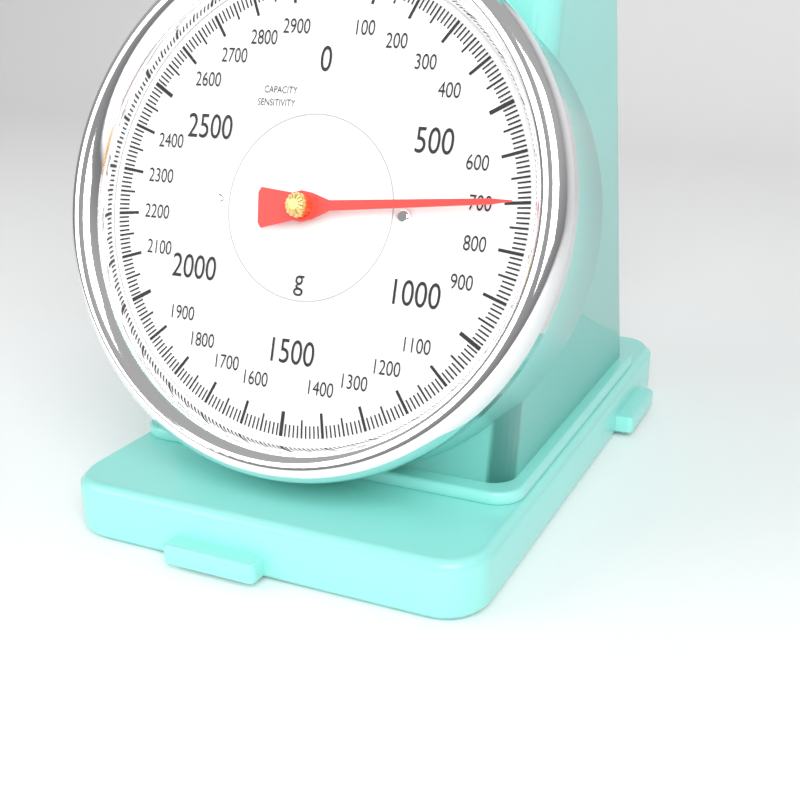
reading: 700 g
